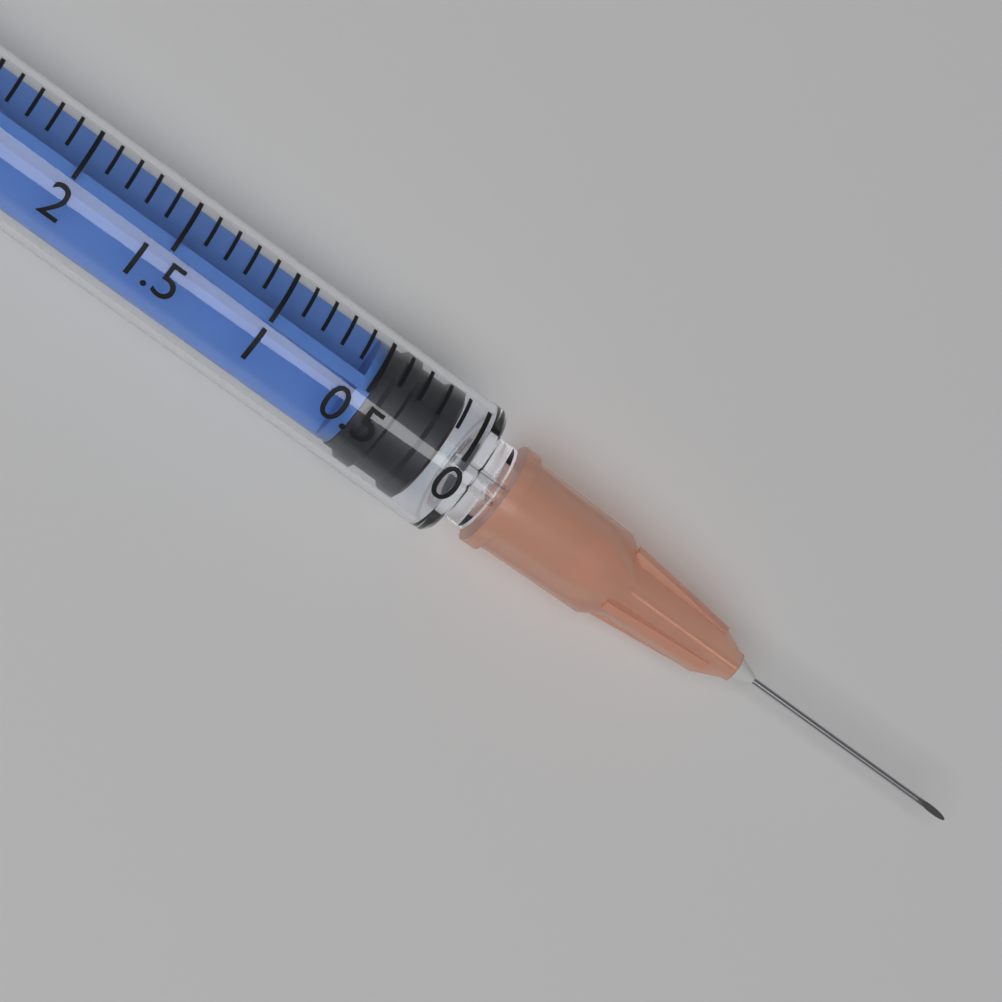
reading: 0.1 ml
